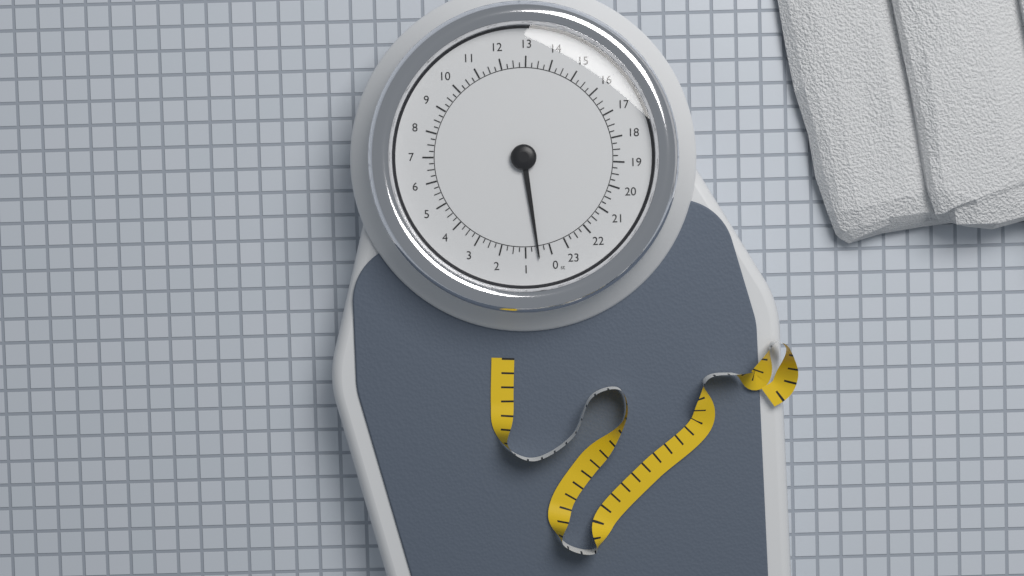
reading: 0.50 st
